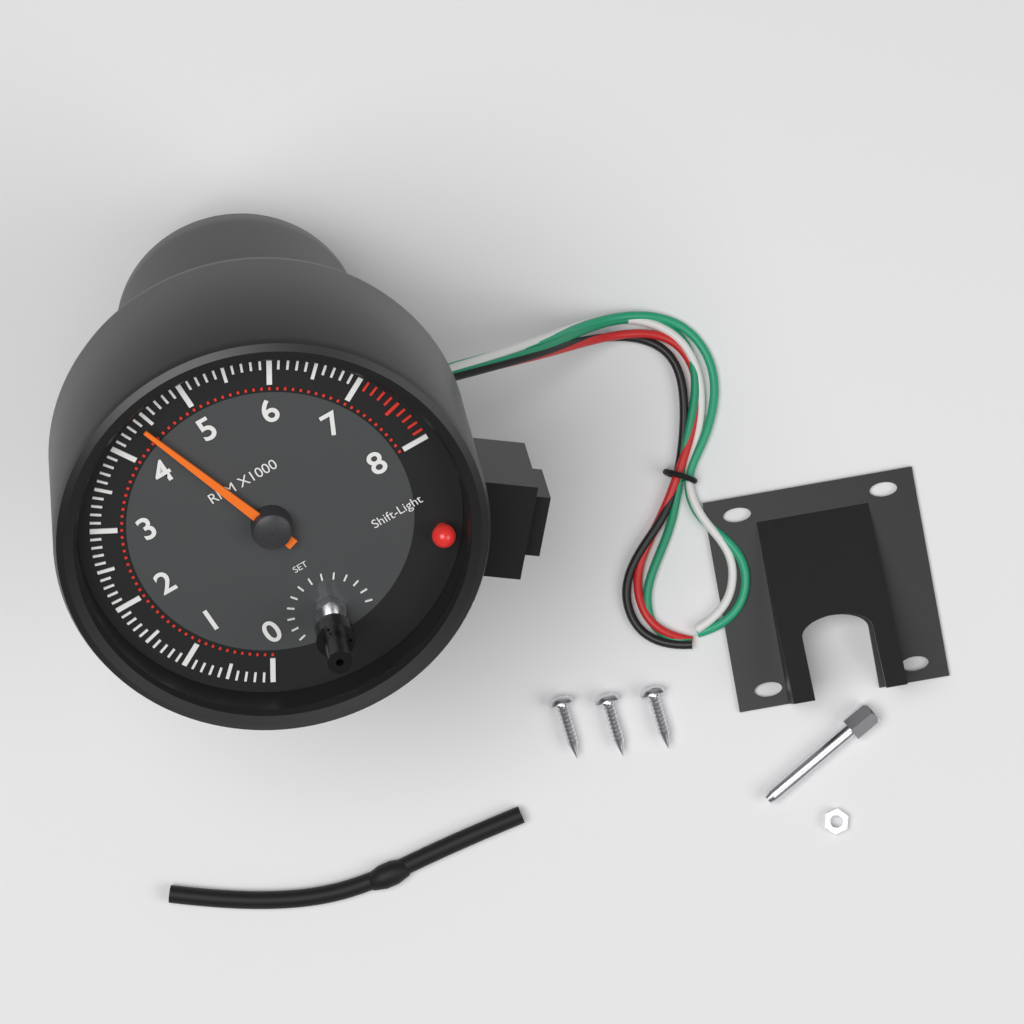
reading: 4400 RPM
